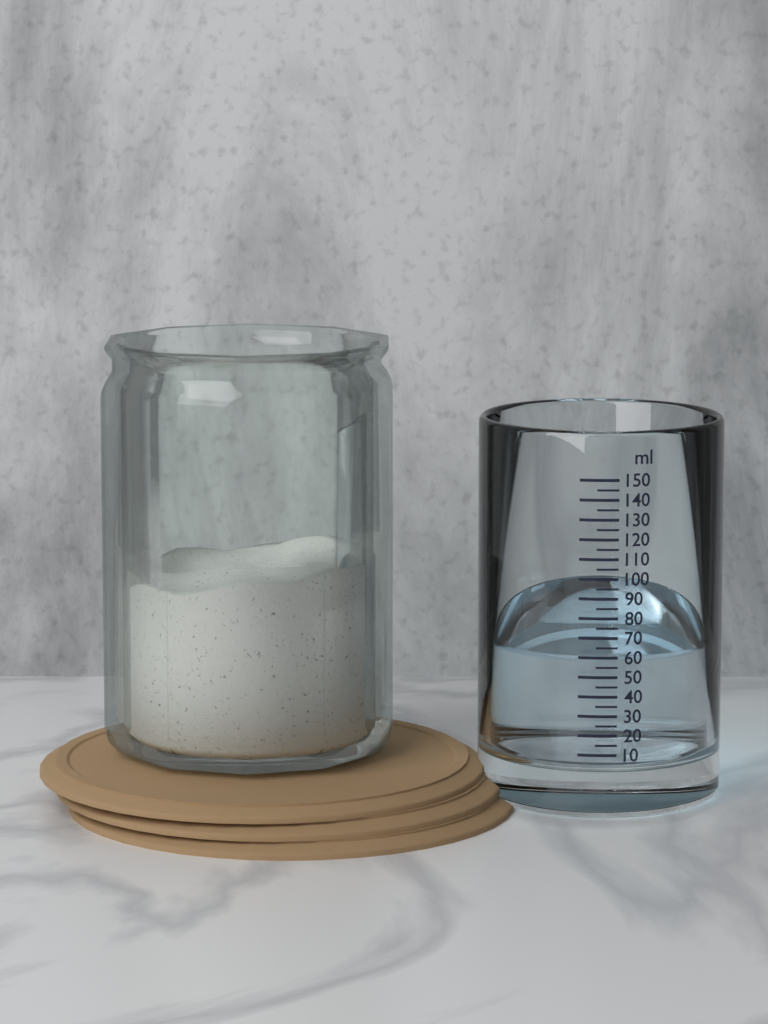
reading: 60 ml
